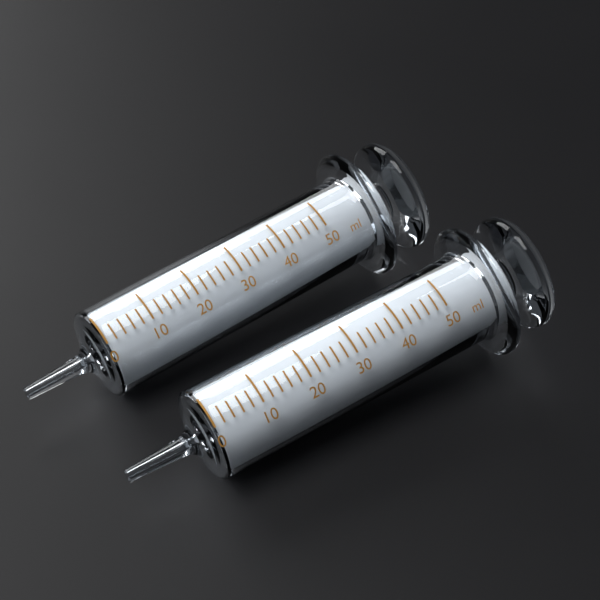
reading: 0 ml
